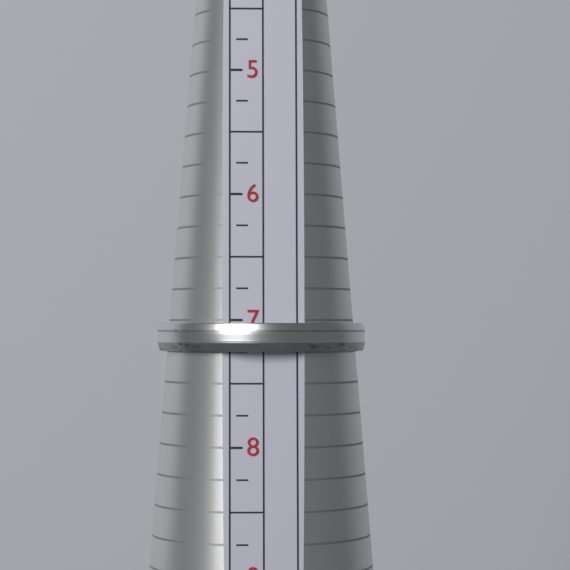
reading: 7.25 (no unit)
